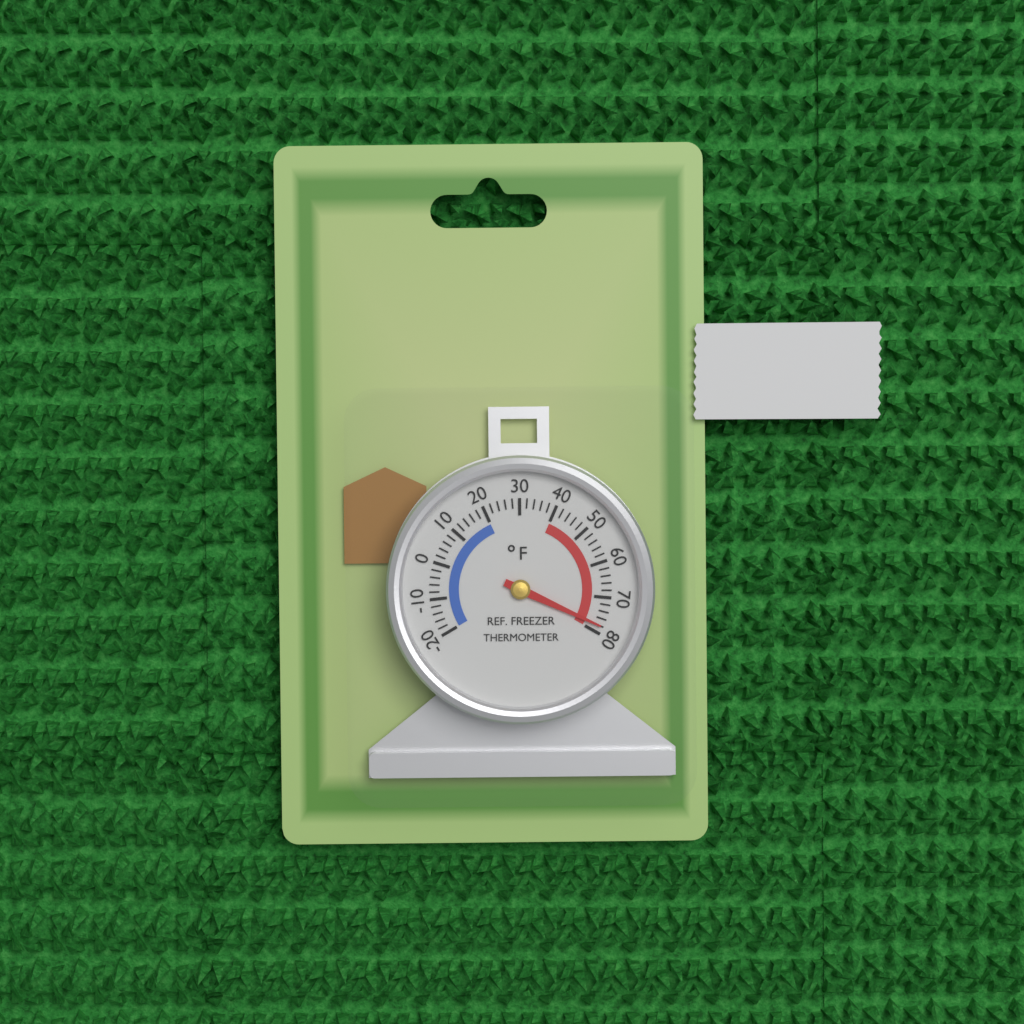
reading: 78 °F
